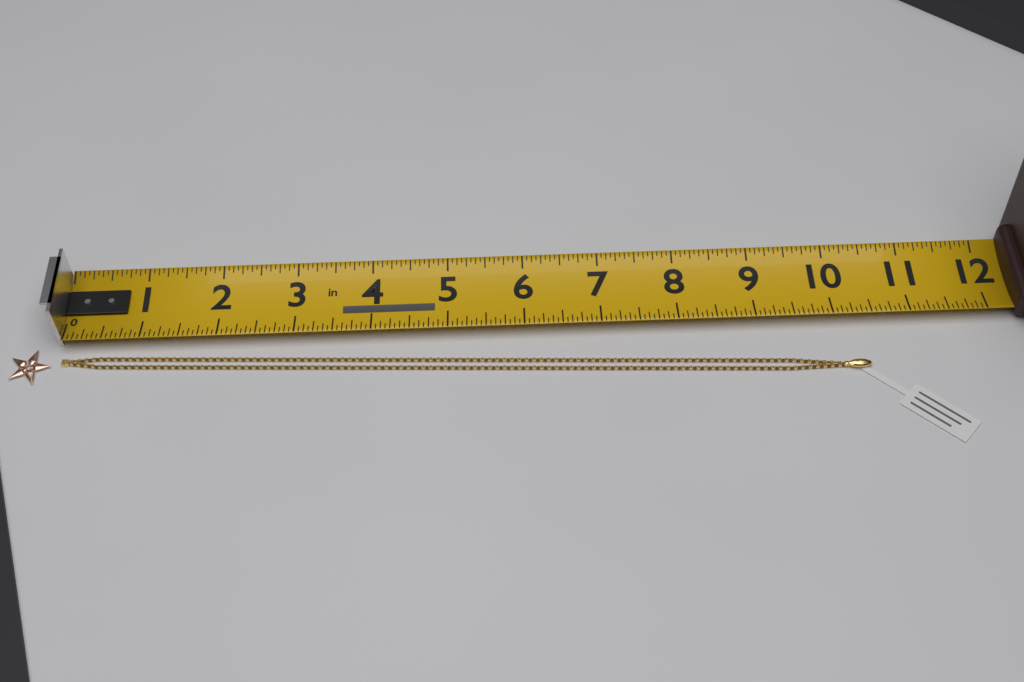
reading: 10.4000 in
